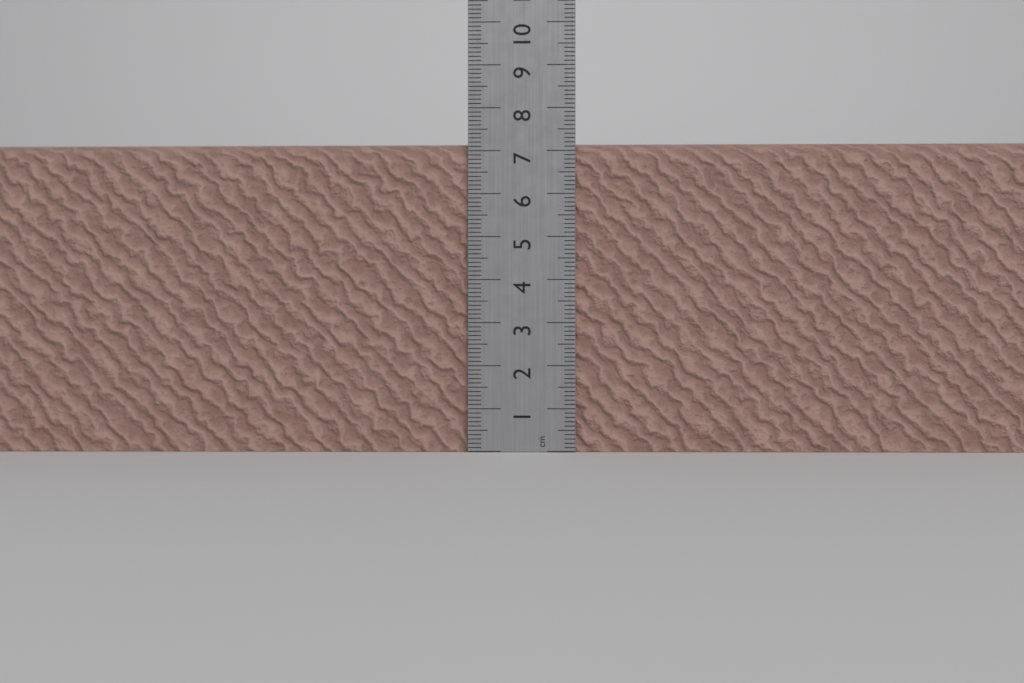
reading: 7.2 cm
